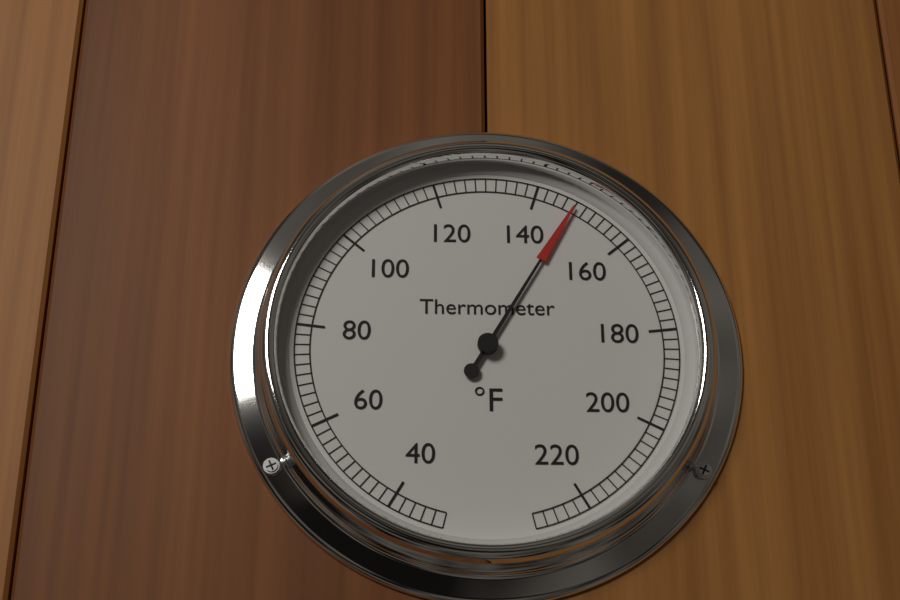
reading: 148 °F
